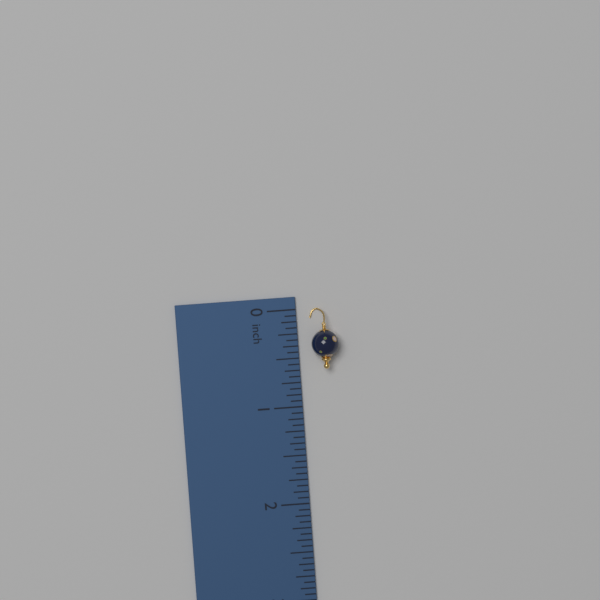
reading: 0.6250 inch
